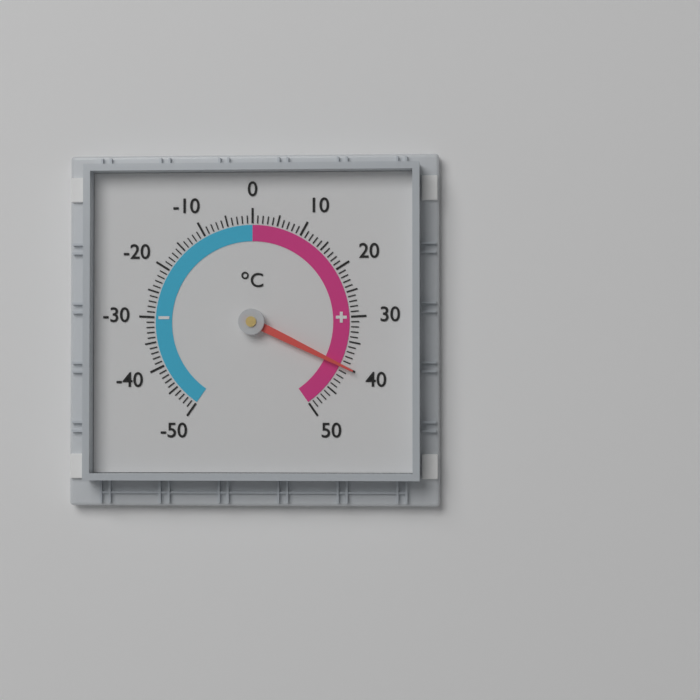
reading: 40 °C
